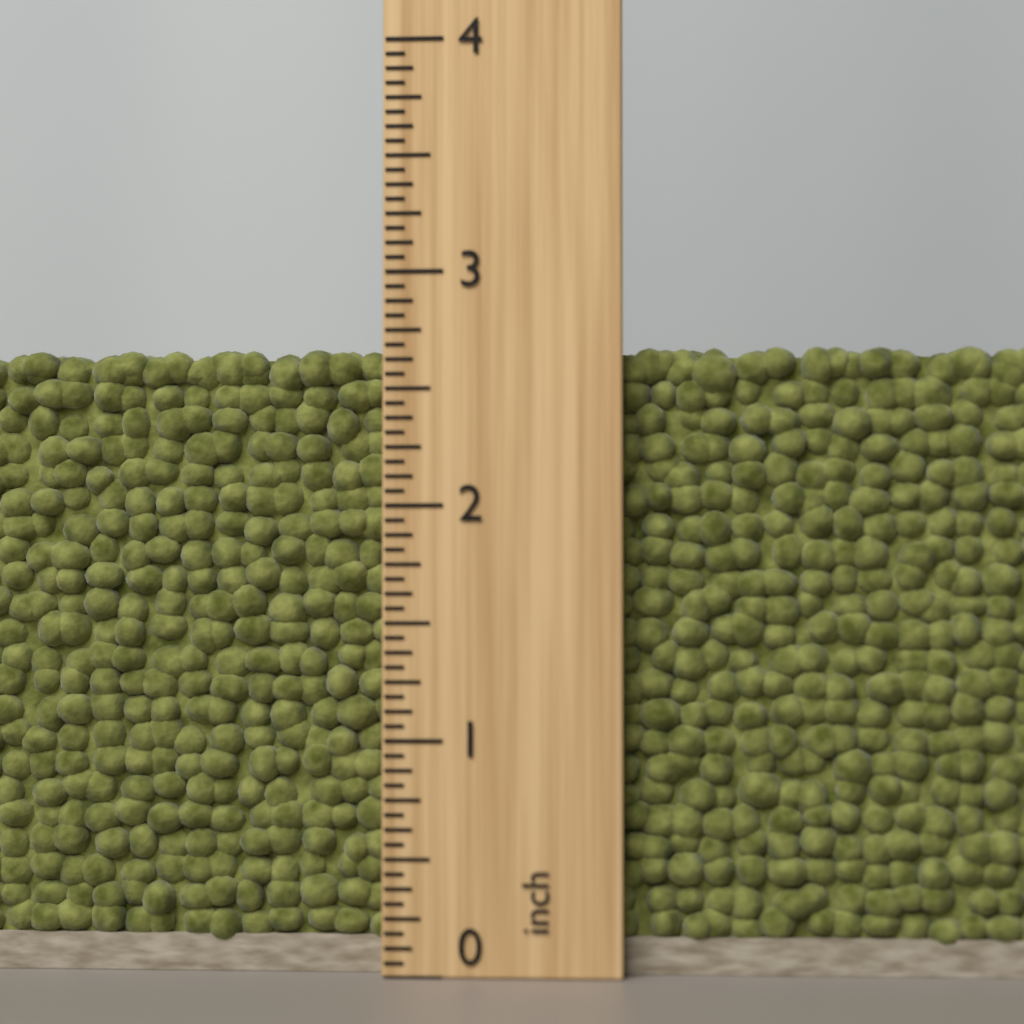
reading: 2.6875 inch
